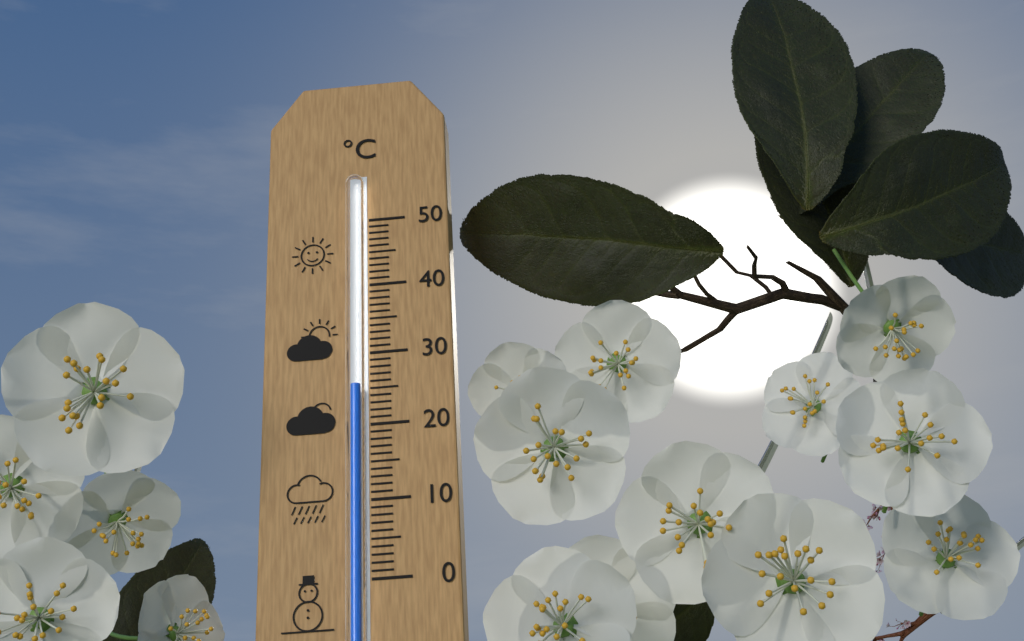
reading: 25 °C
